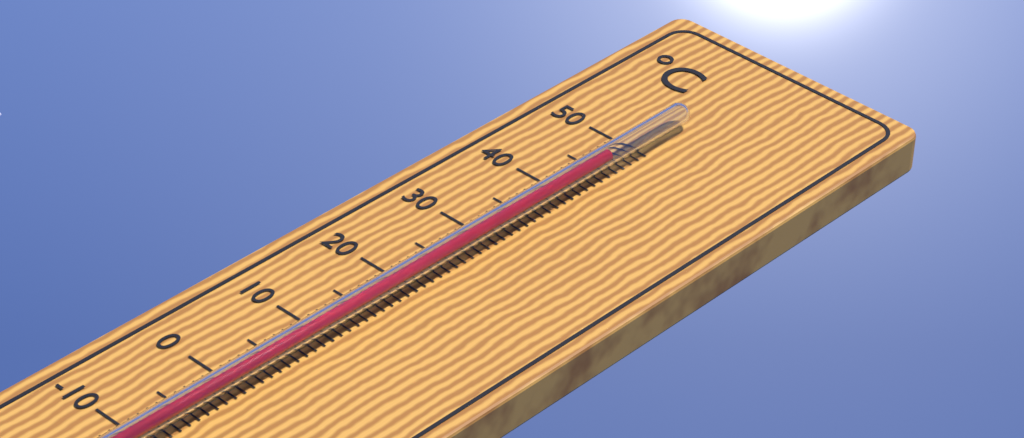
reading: 46 °C
